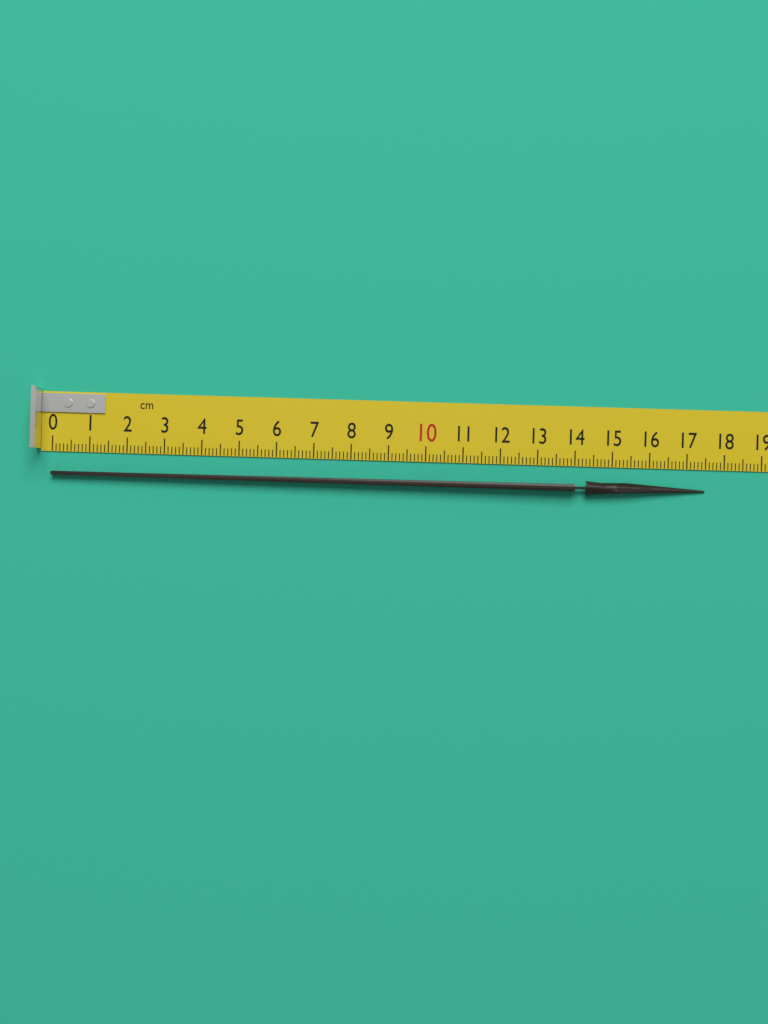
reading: 17.5 cm
